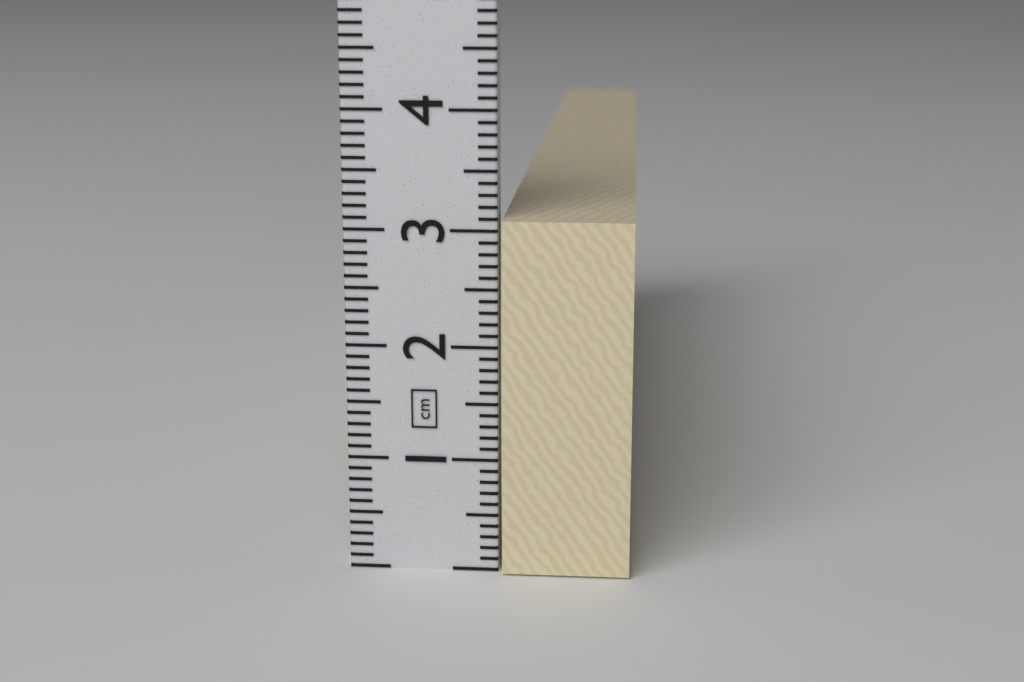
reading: 3.1 cm
